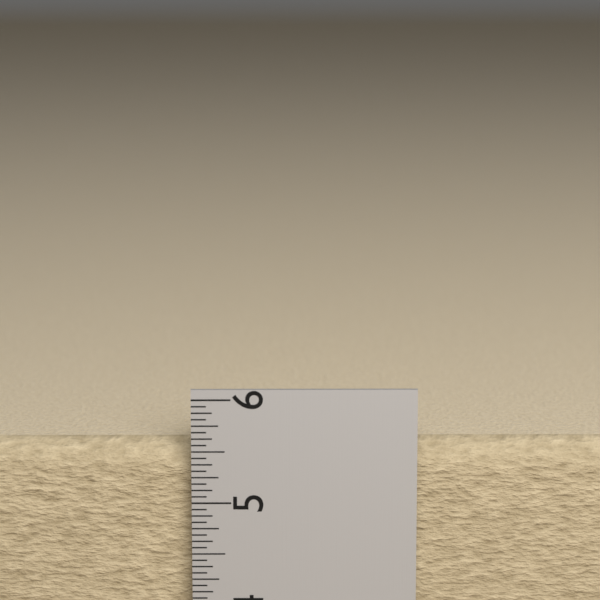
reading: 5.5625 in
